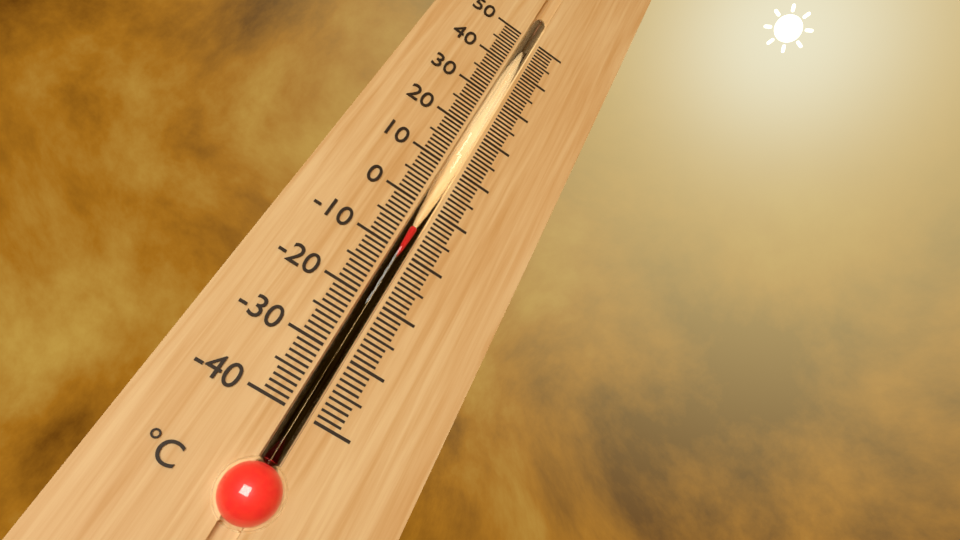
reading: -5 °C
